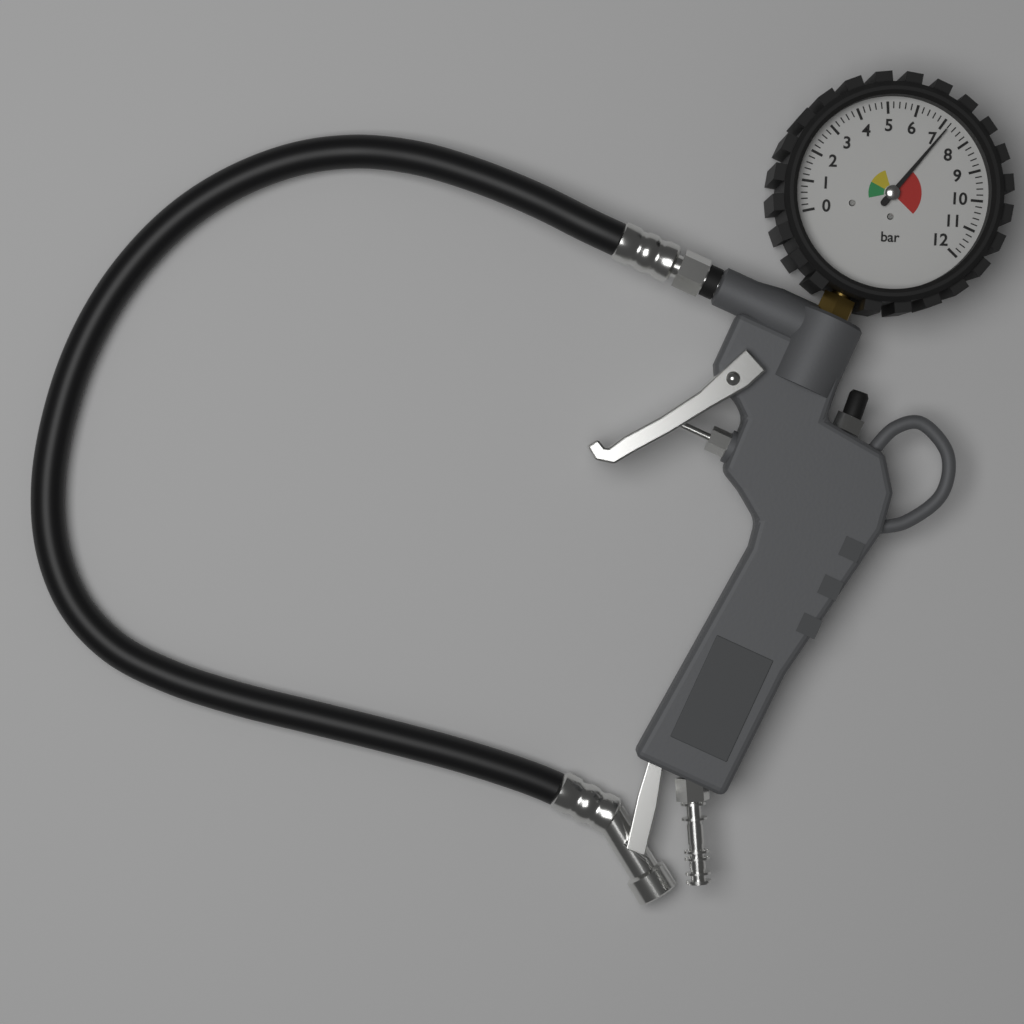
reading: 7.2 bar
